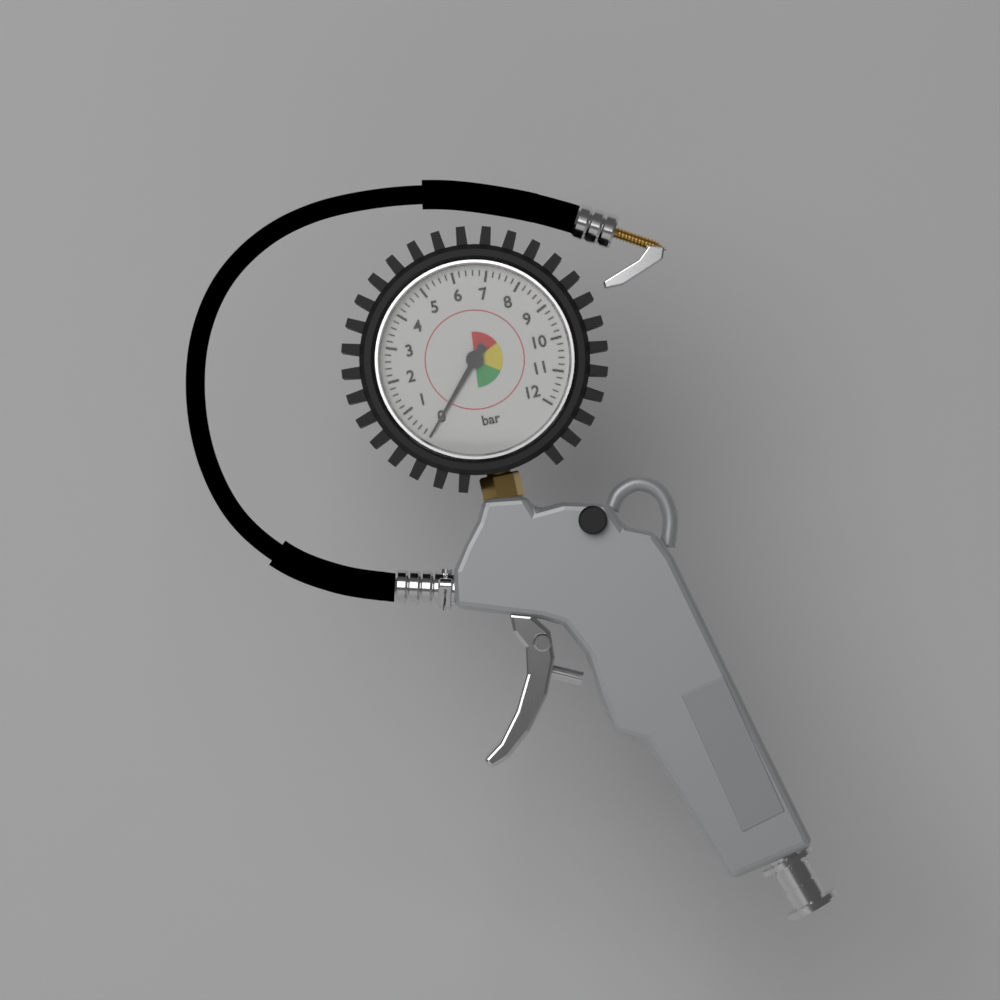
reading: 0.0 bar
